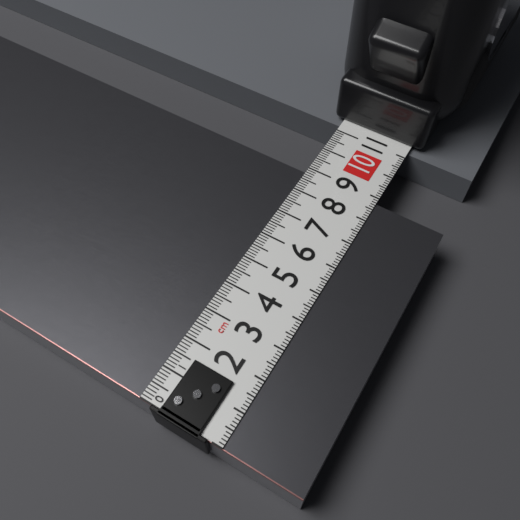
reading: 8.8 cm
